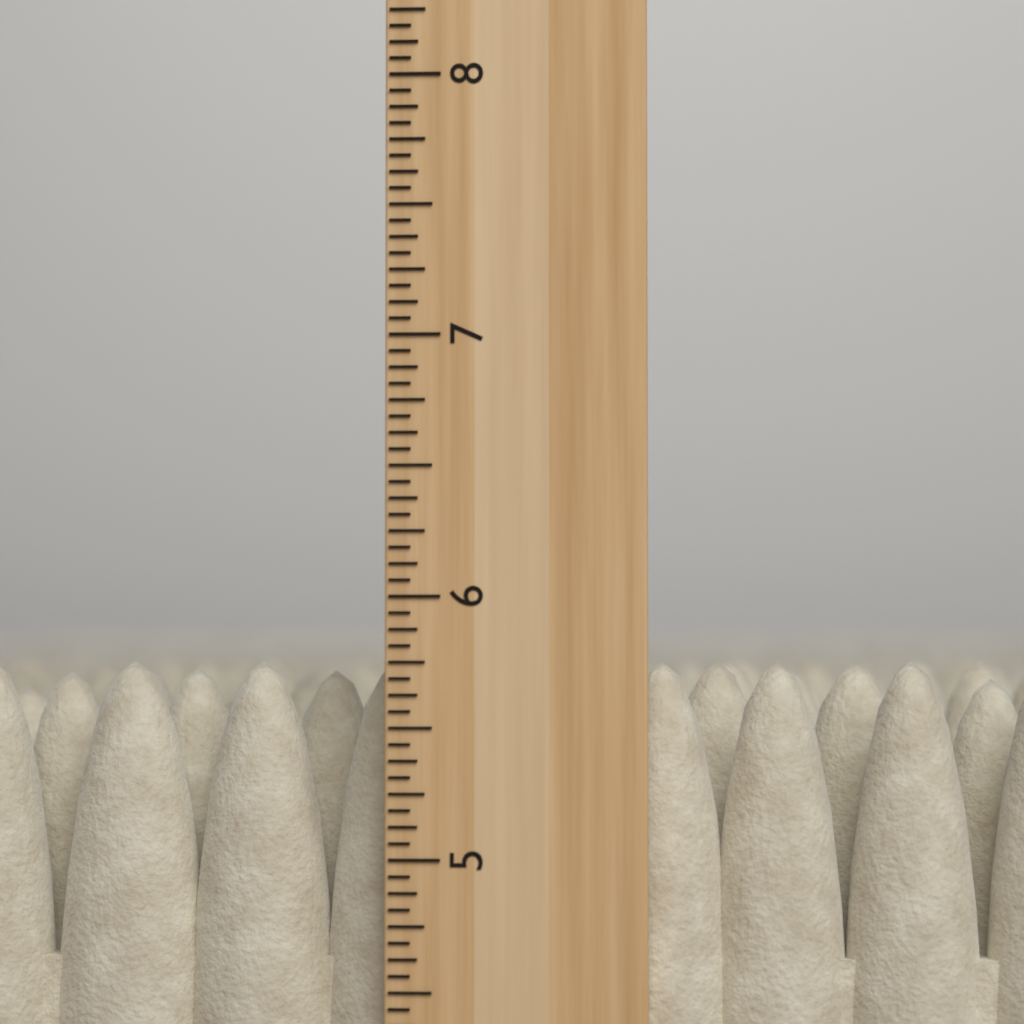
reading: 5.7500 inch
